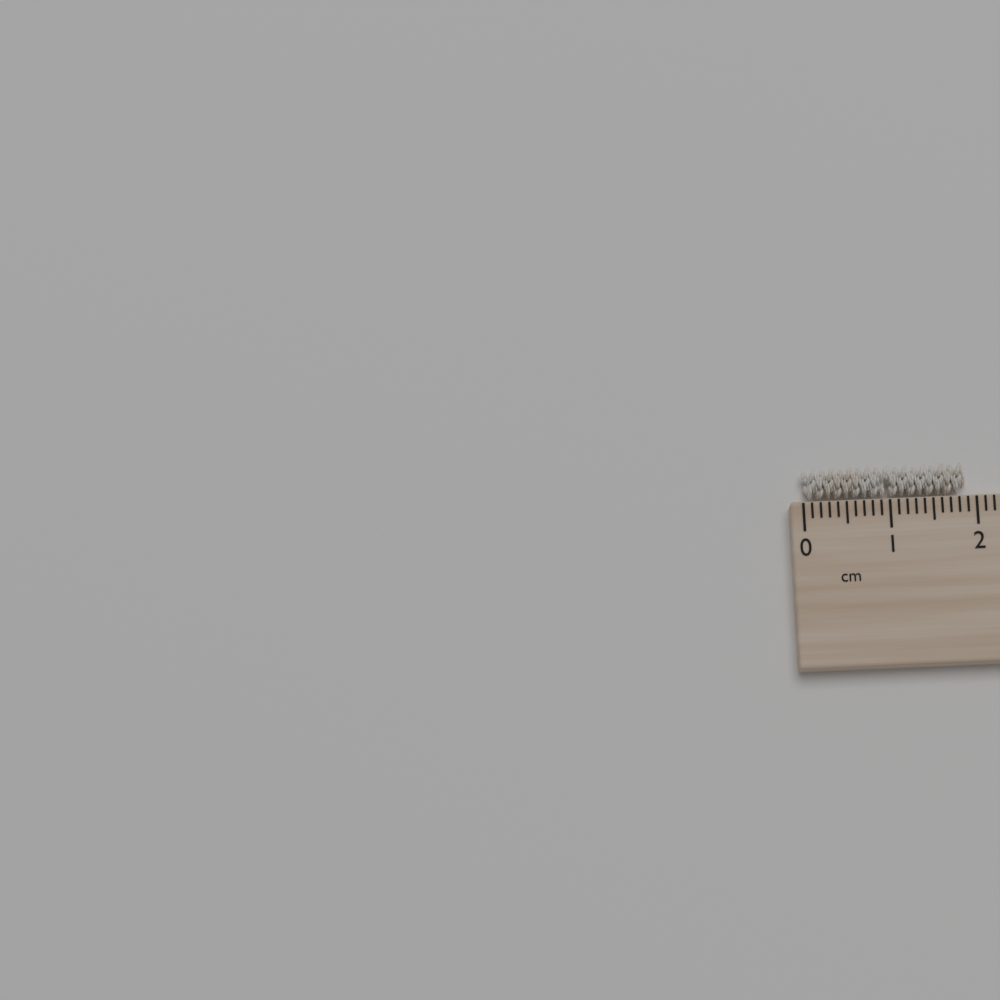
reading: 1.9 cm
